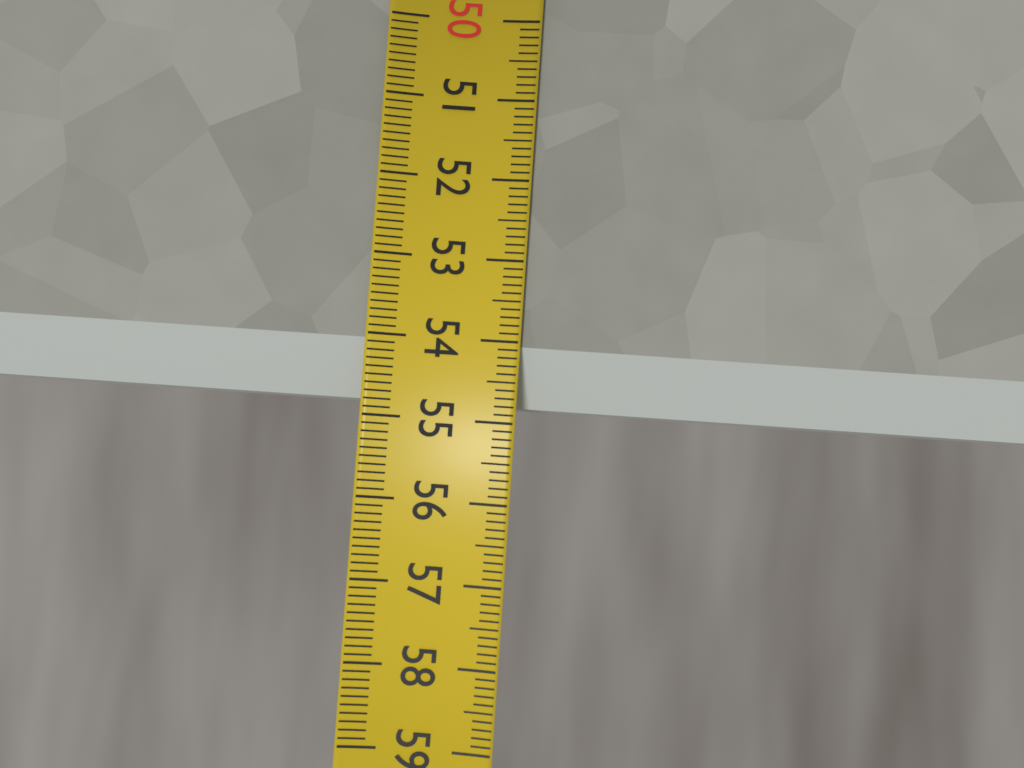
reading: 54.8 (no unit)
